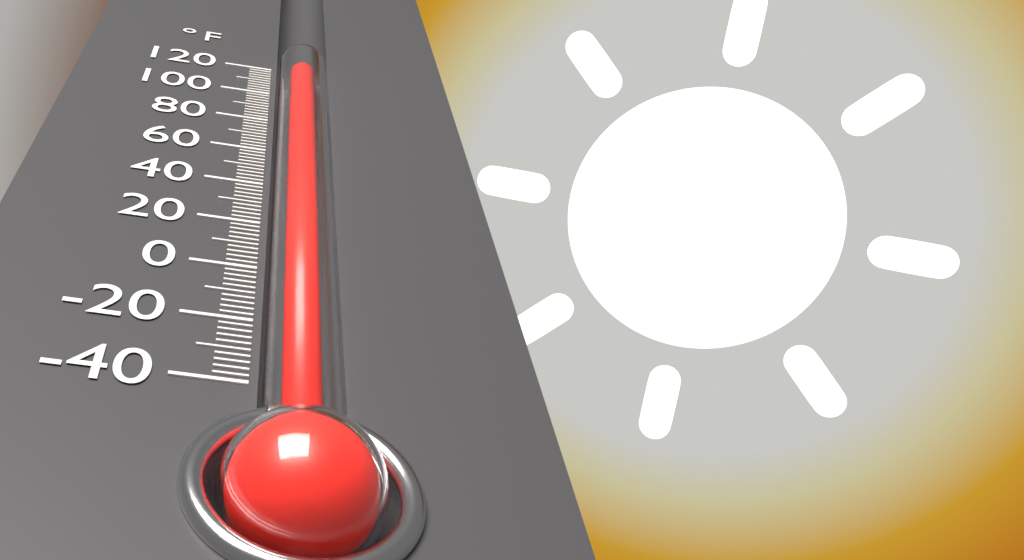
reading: 120 °F
